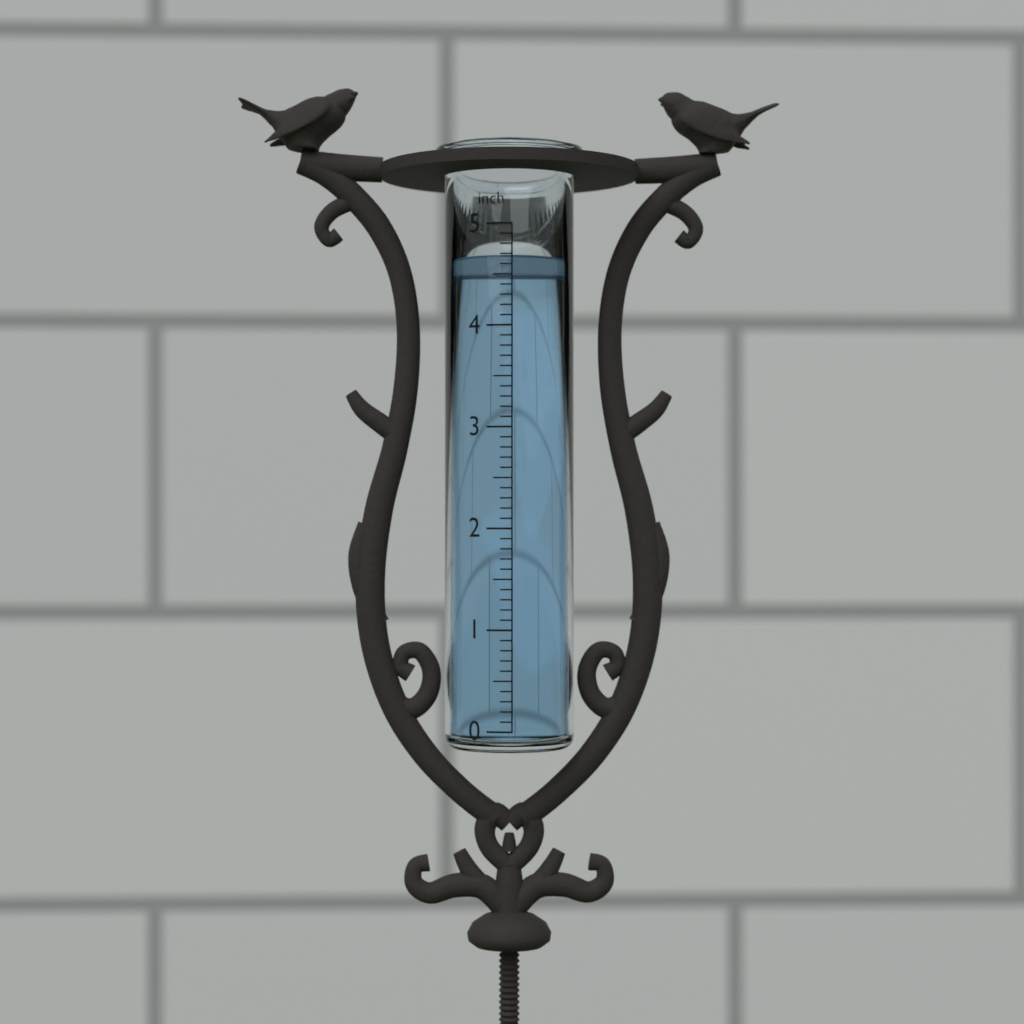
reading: 4.7 inch
